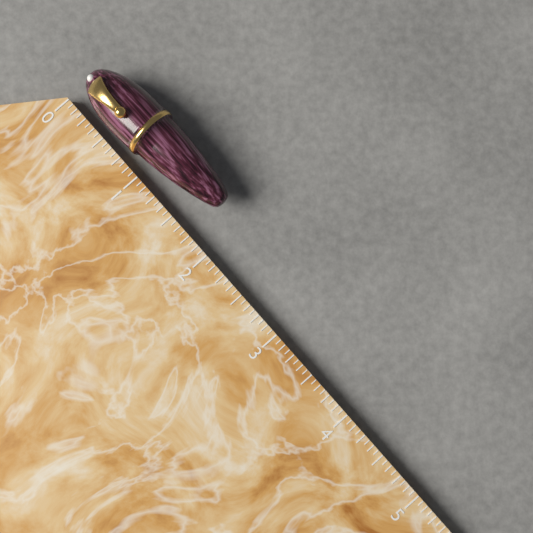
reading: 1.7500 (no unit)
